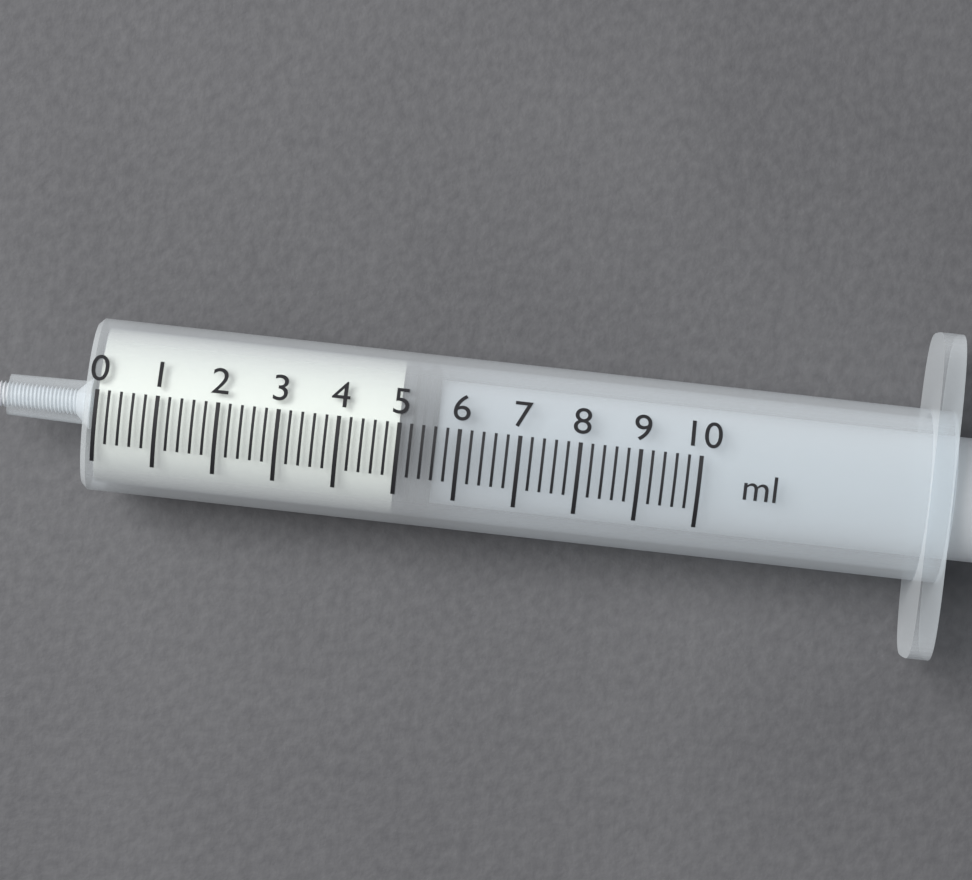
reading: 5.0 ml
